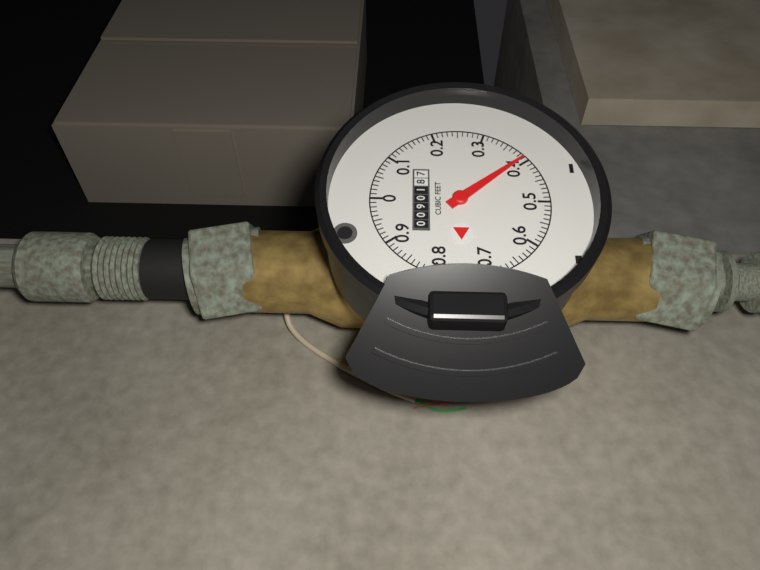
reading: 0.39 cubic feet
